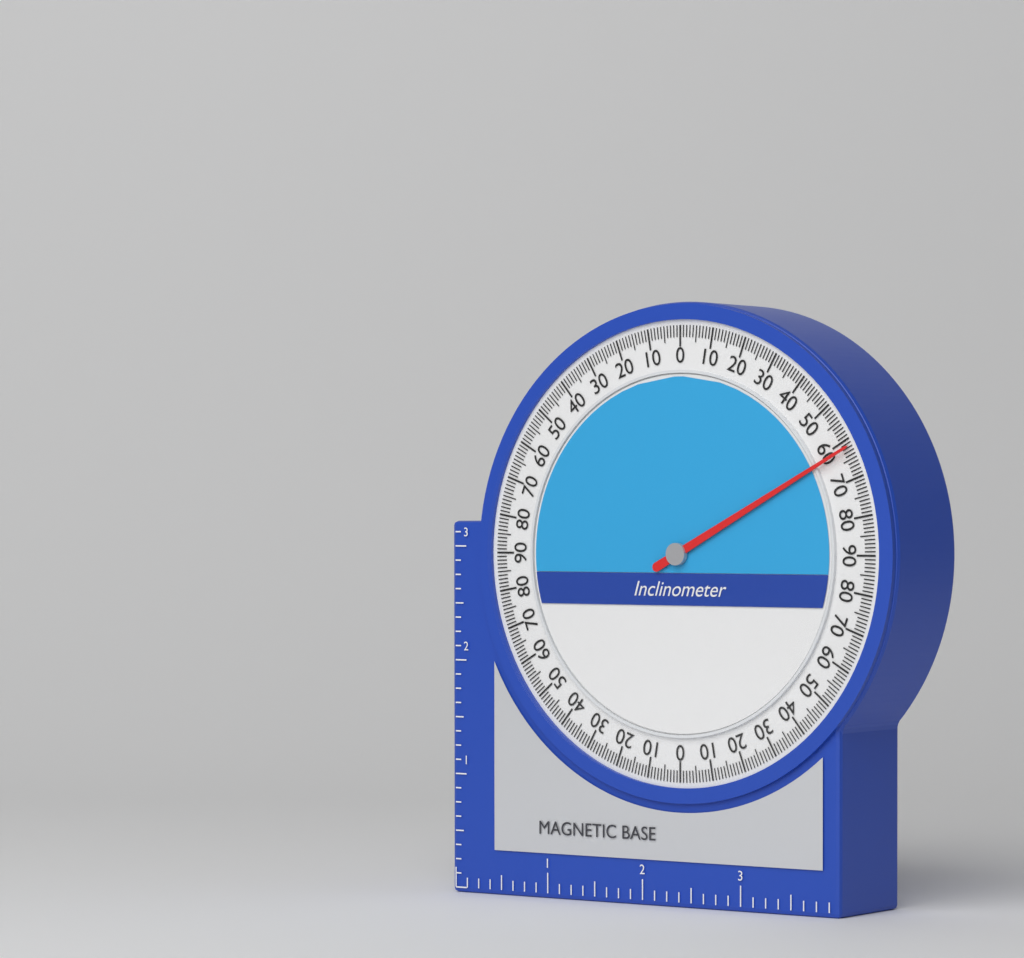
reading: 62 (no unit)
